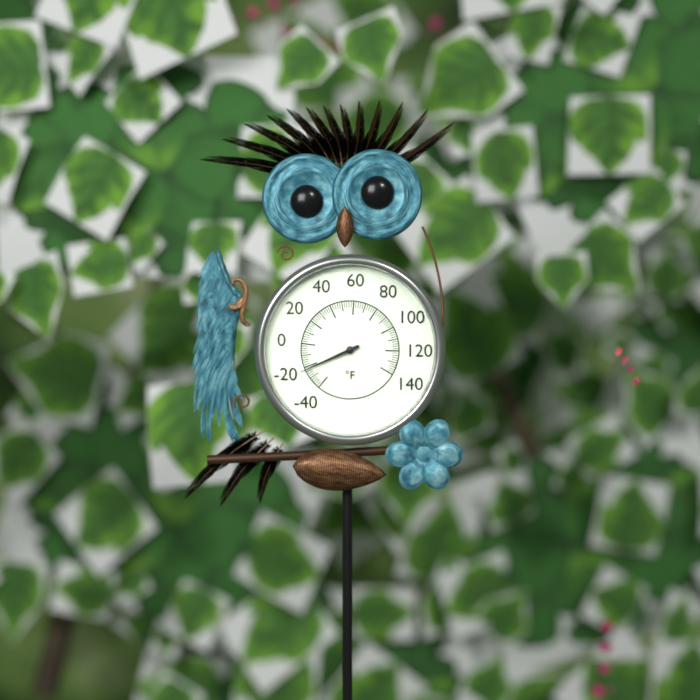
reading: -22 °F
